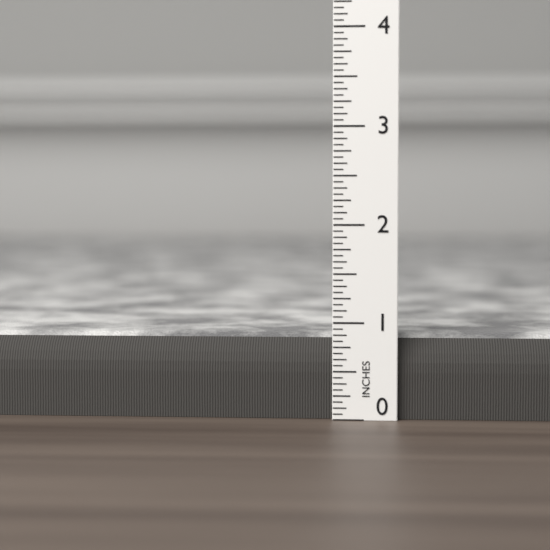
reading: 0.8750 in
